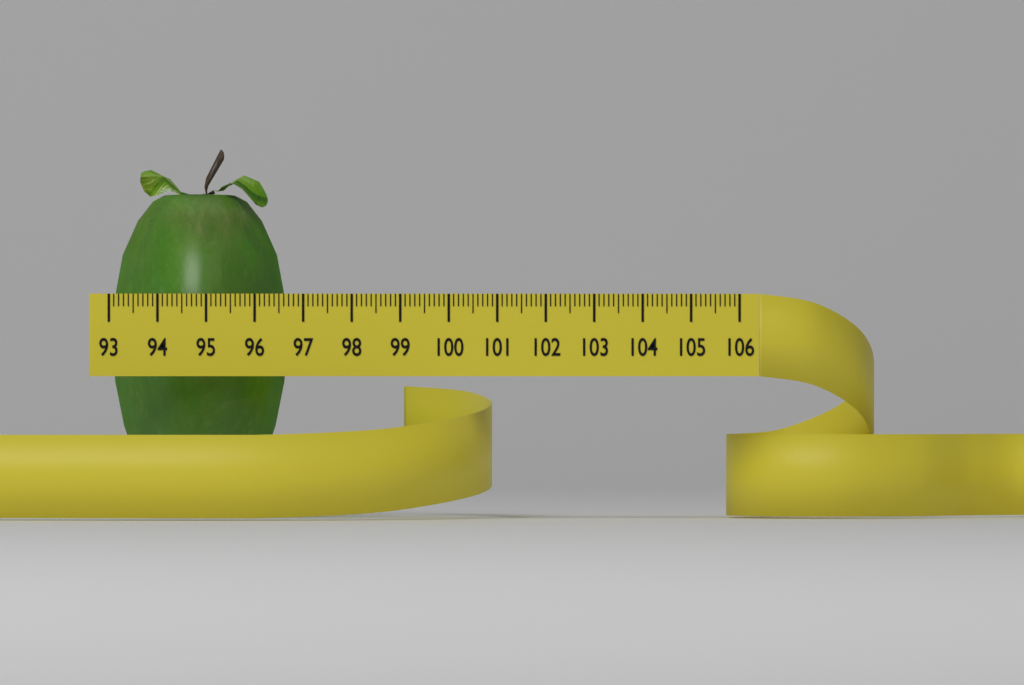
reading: 96.7 (no unit)
